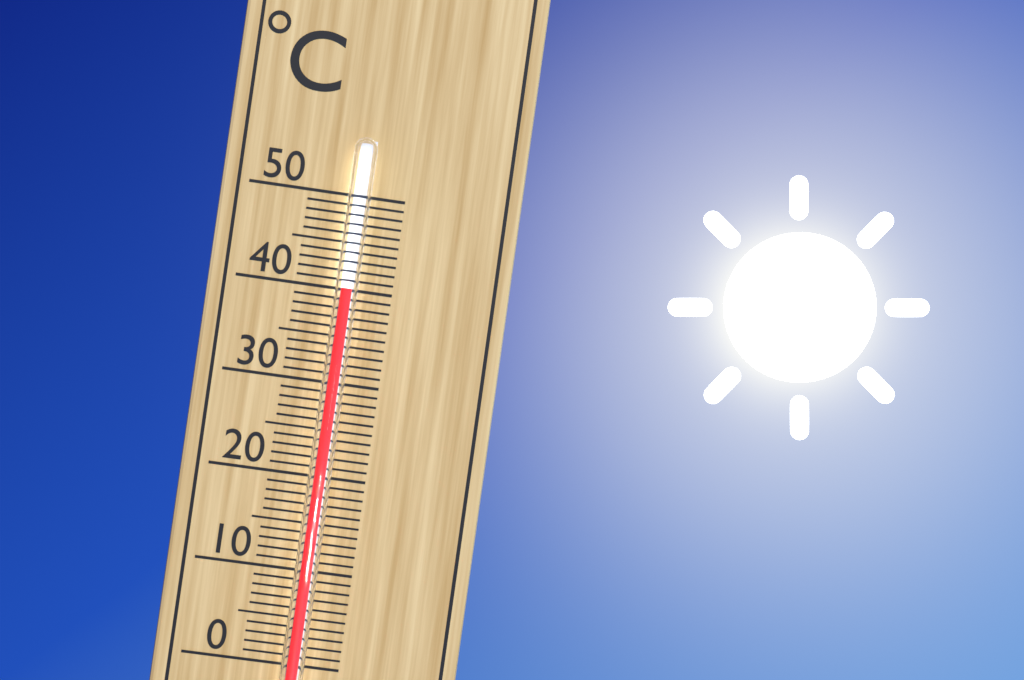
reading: 40 °C
